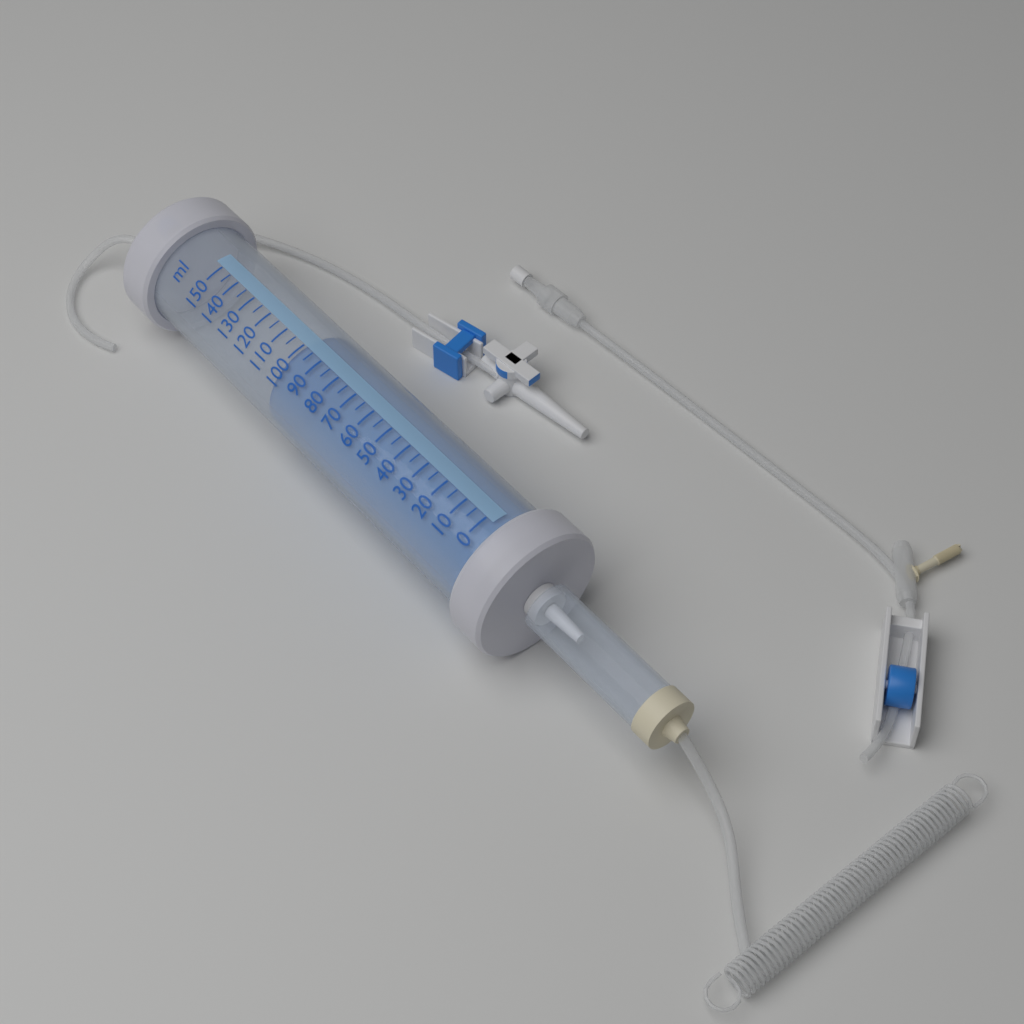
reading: 100 ml
